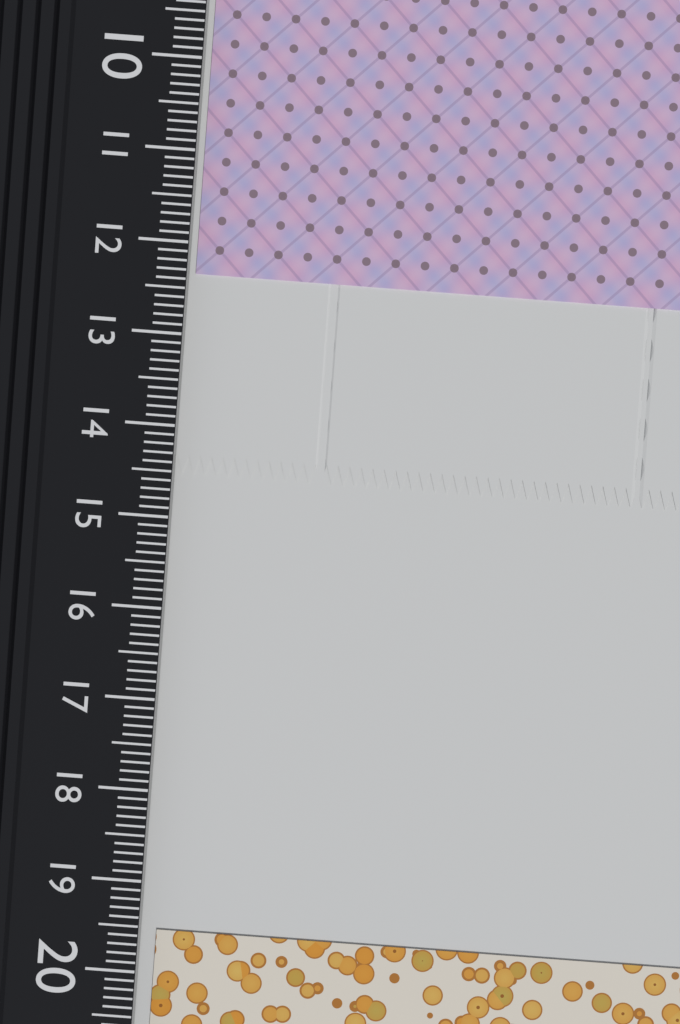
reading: 12.3 cm
